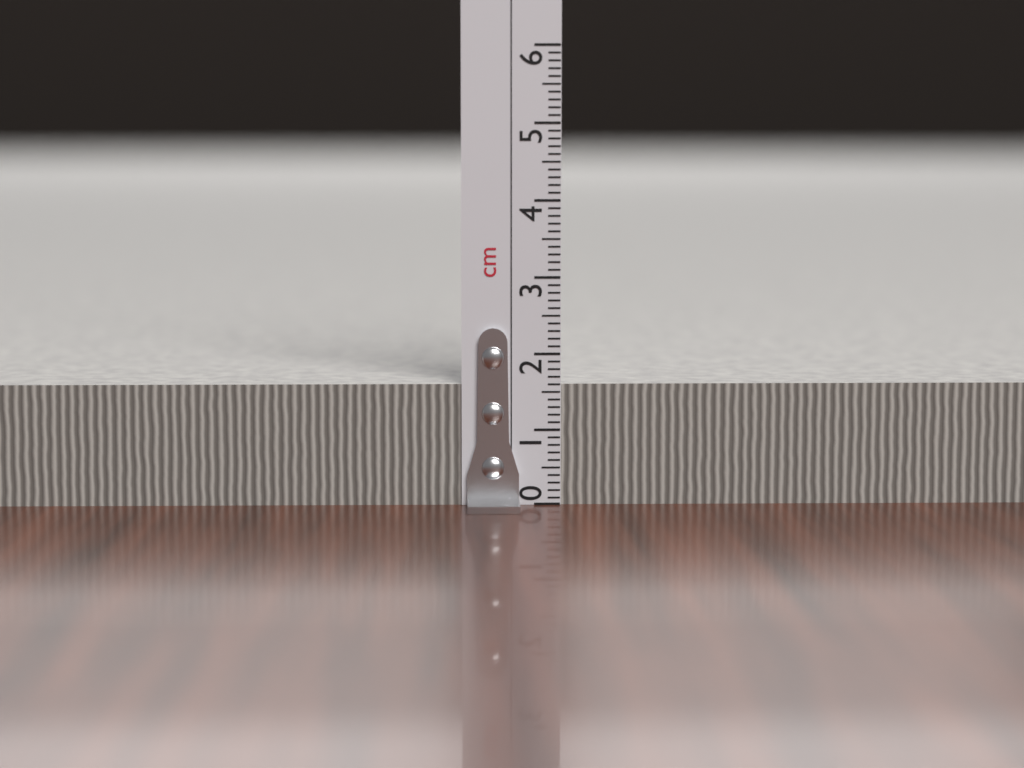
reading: 1.6 cm
